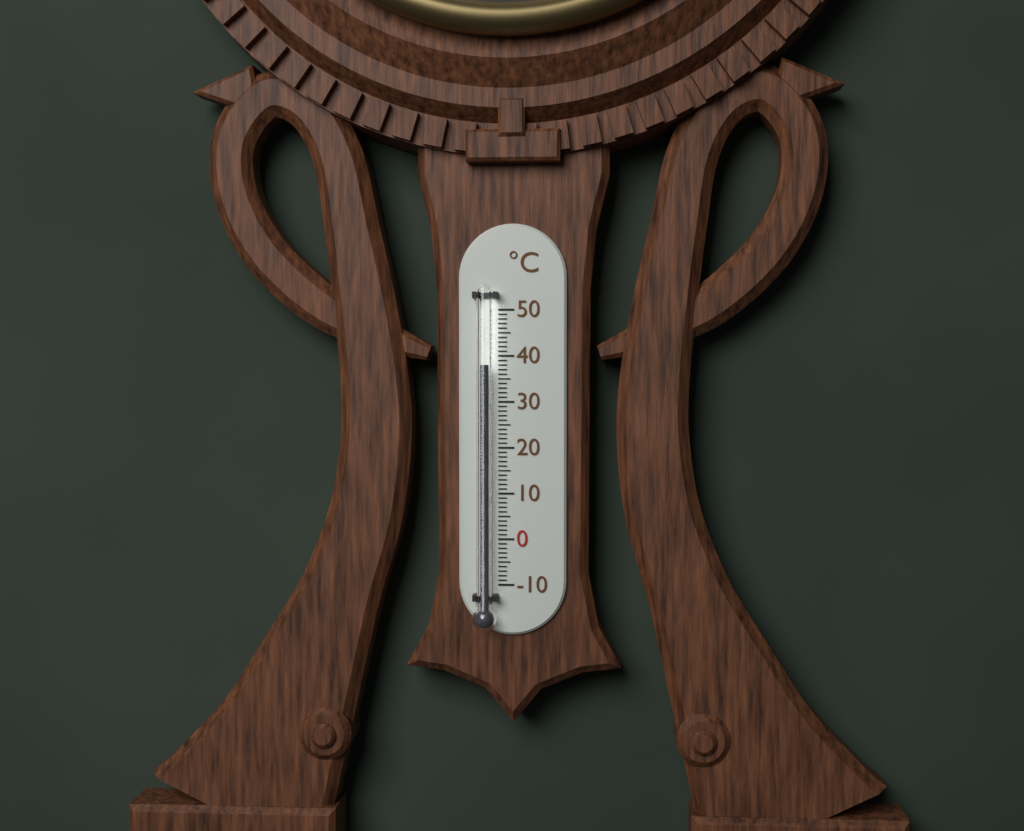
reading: 38 °C
